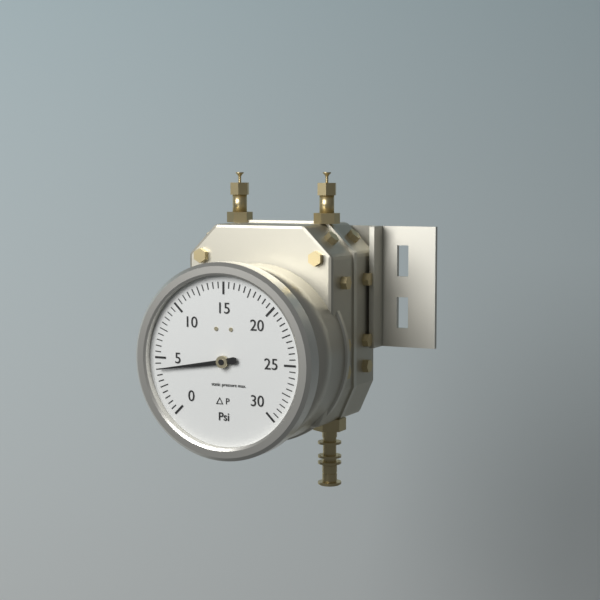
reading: 4.0 psi
